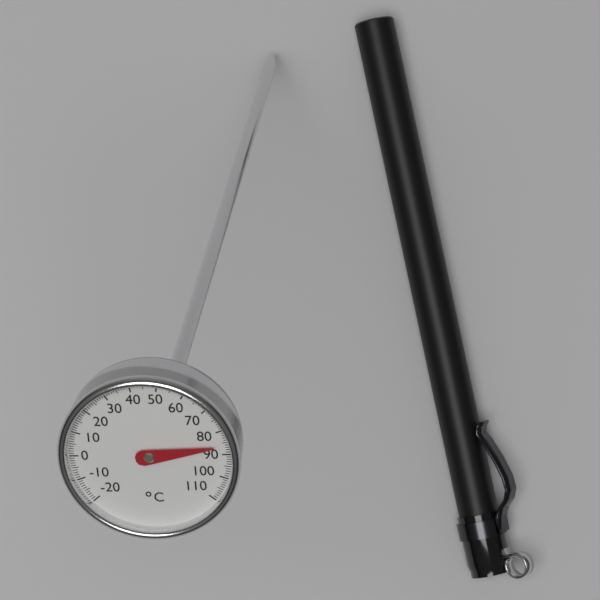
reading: 86 °C
